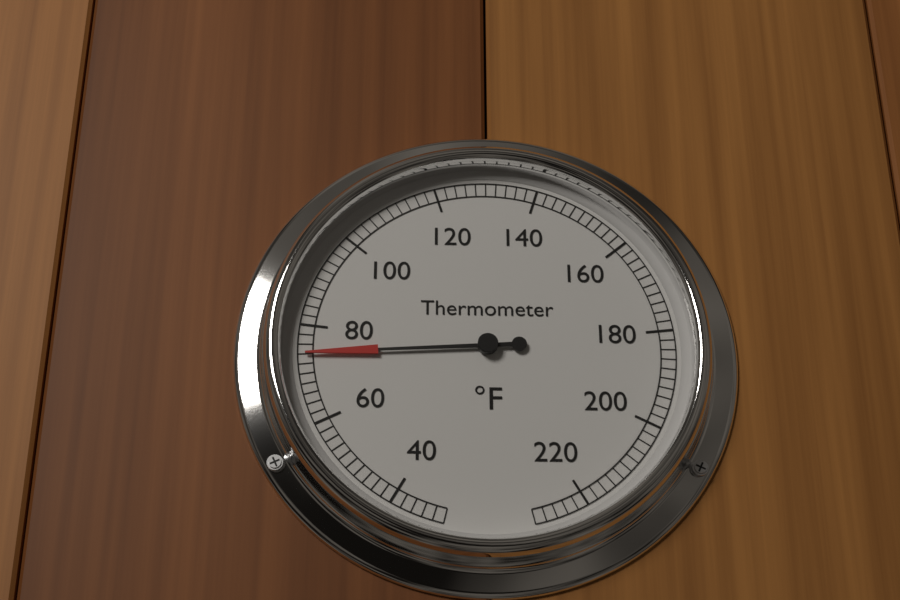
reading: 74 °F
